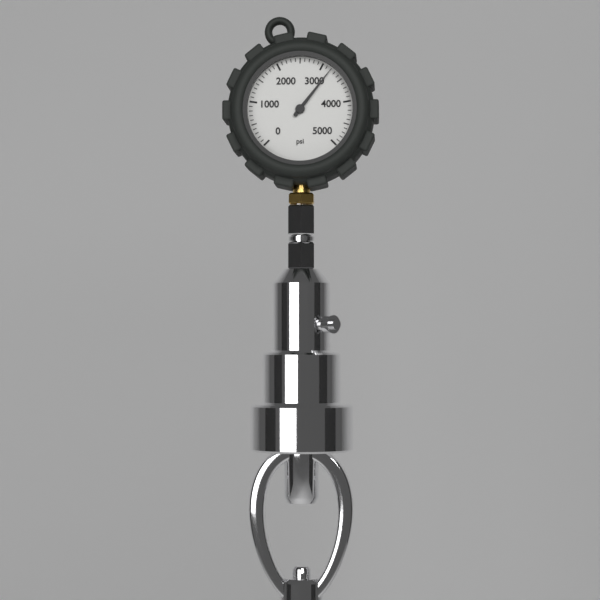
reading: 3200 psi
